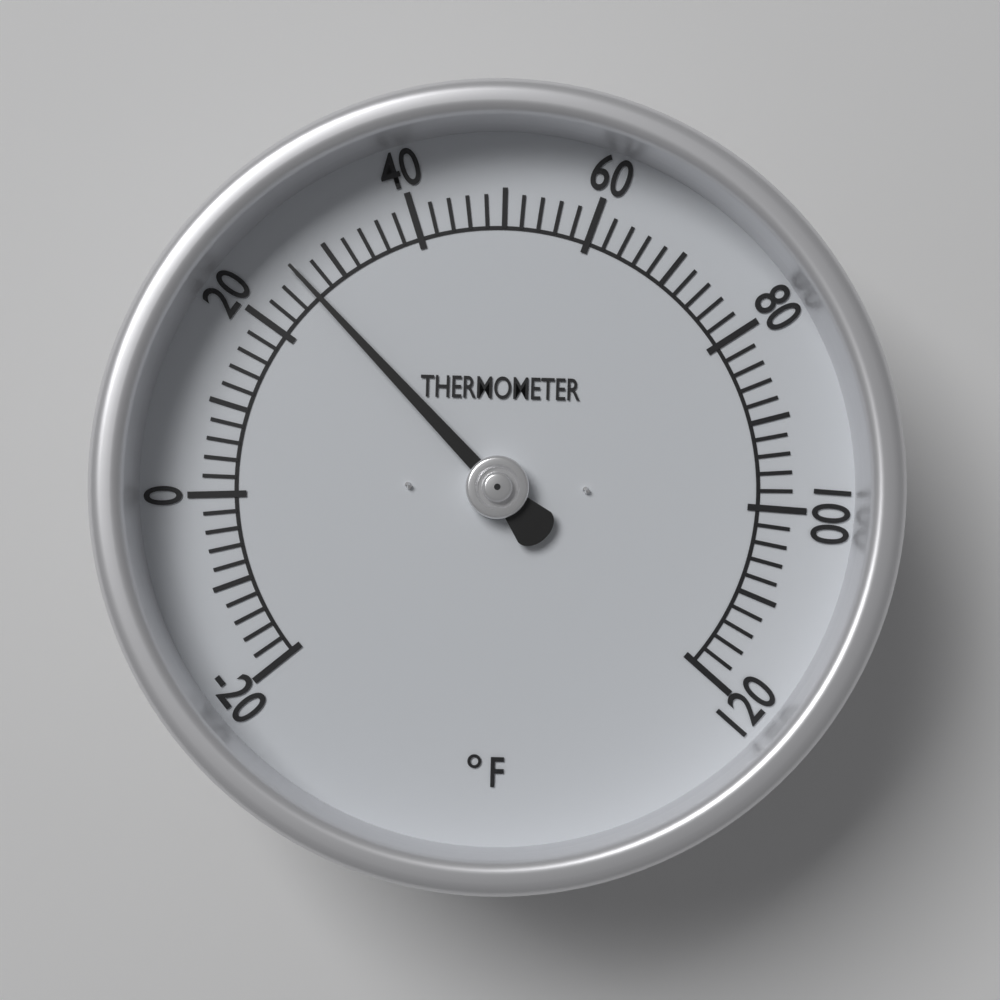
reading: 26 °F
